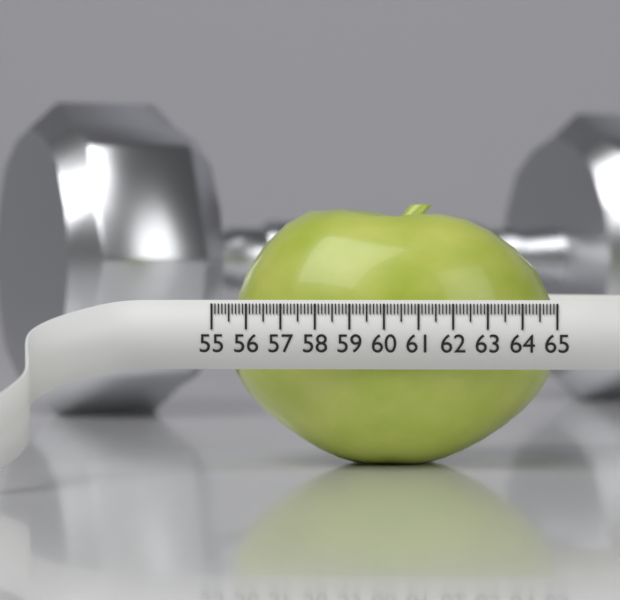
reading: 64.9 (no unit)
